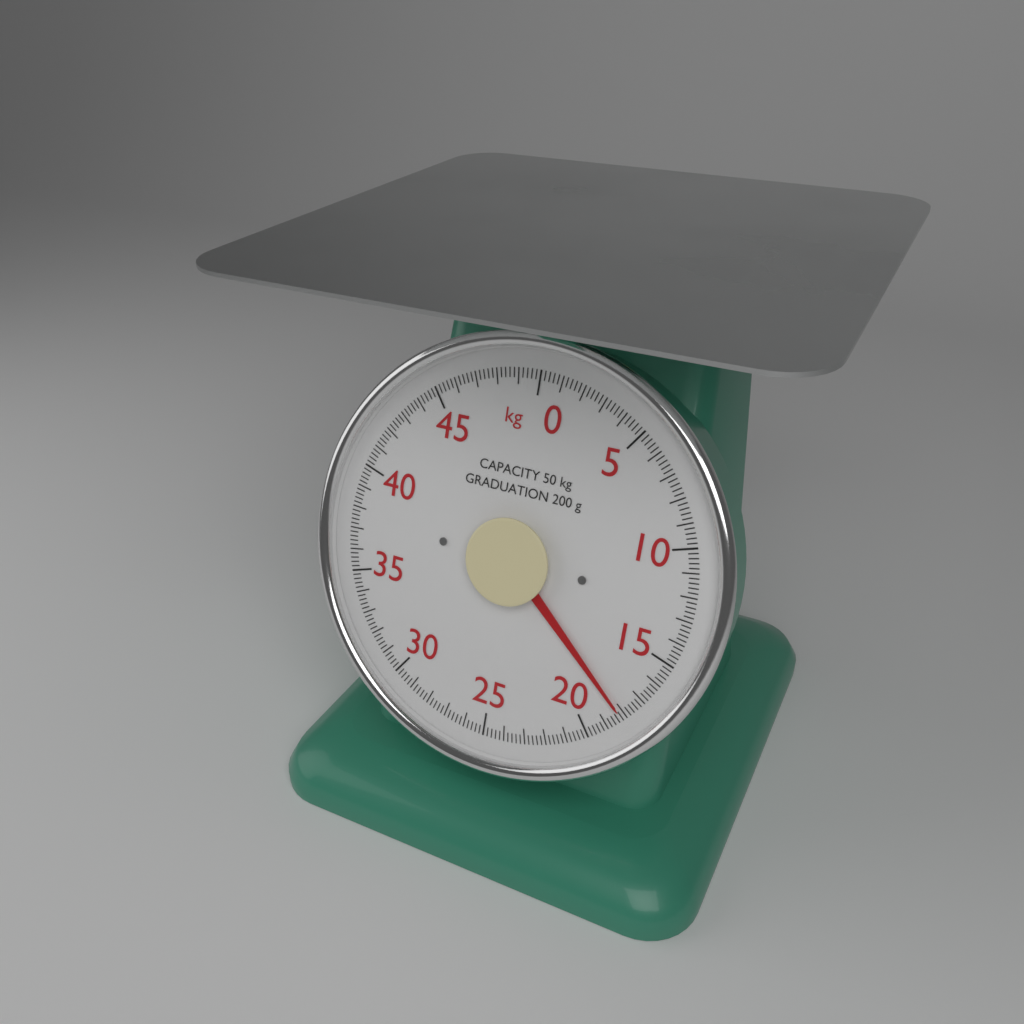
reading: 18.2 kg
